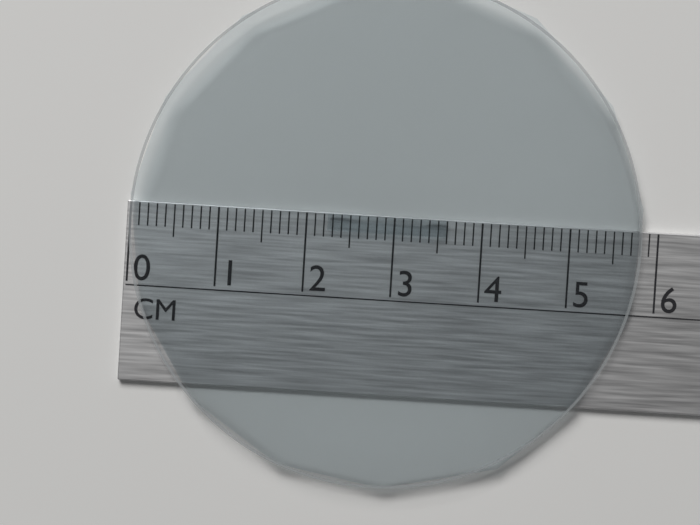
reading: 5.8 cm
